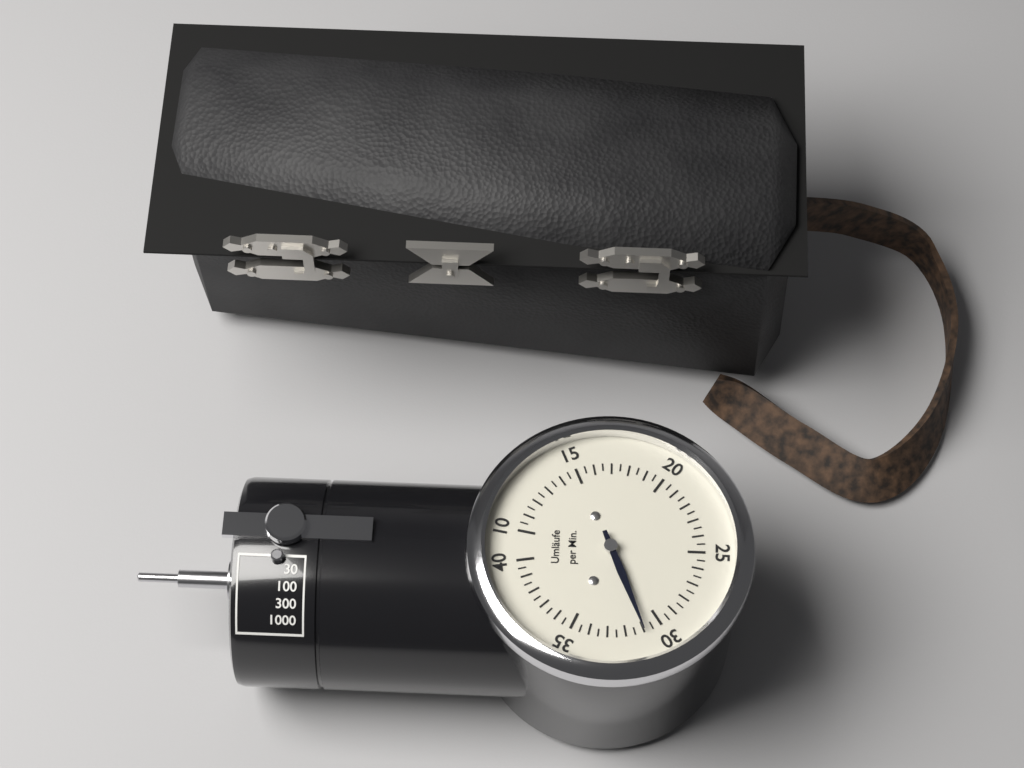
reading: 31.0 Umläufe per Min.
